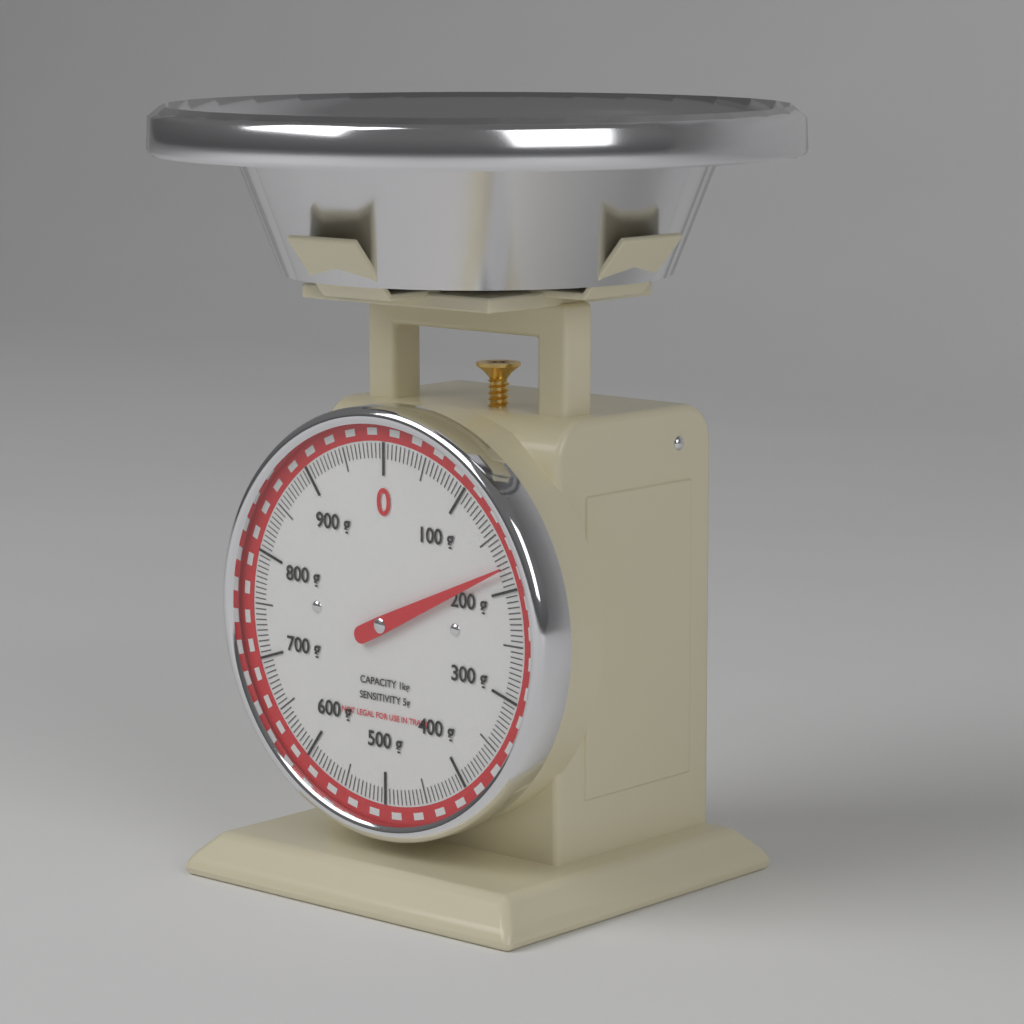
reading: 180 g
